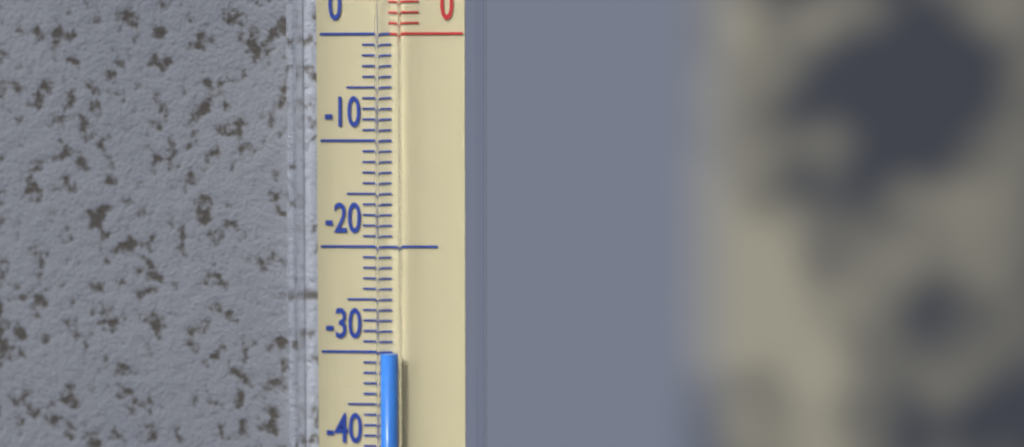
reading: -30 °C
